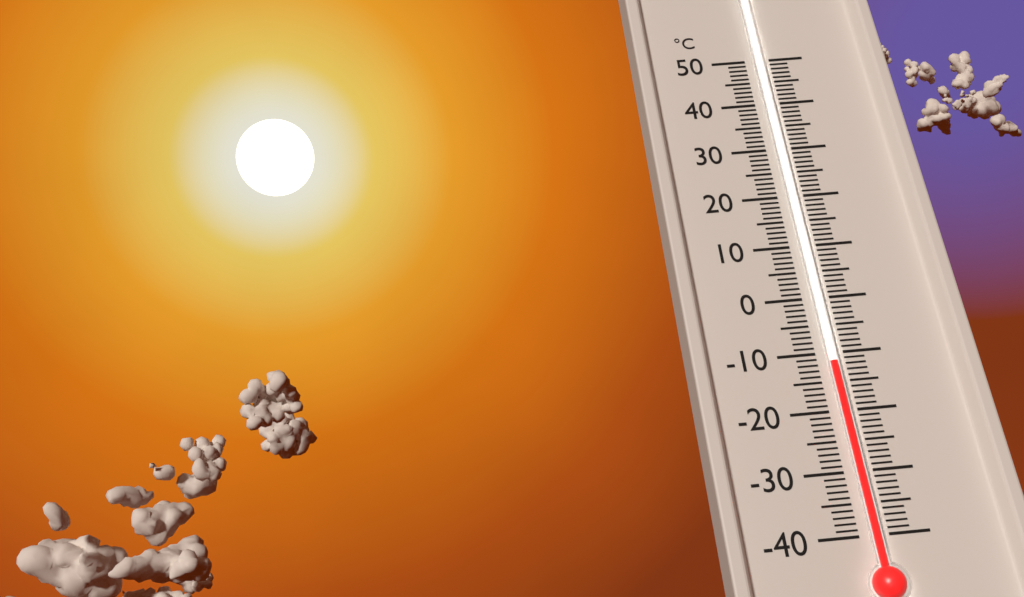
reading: -12 °C
